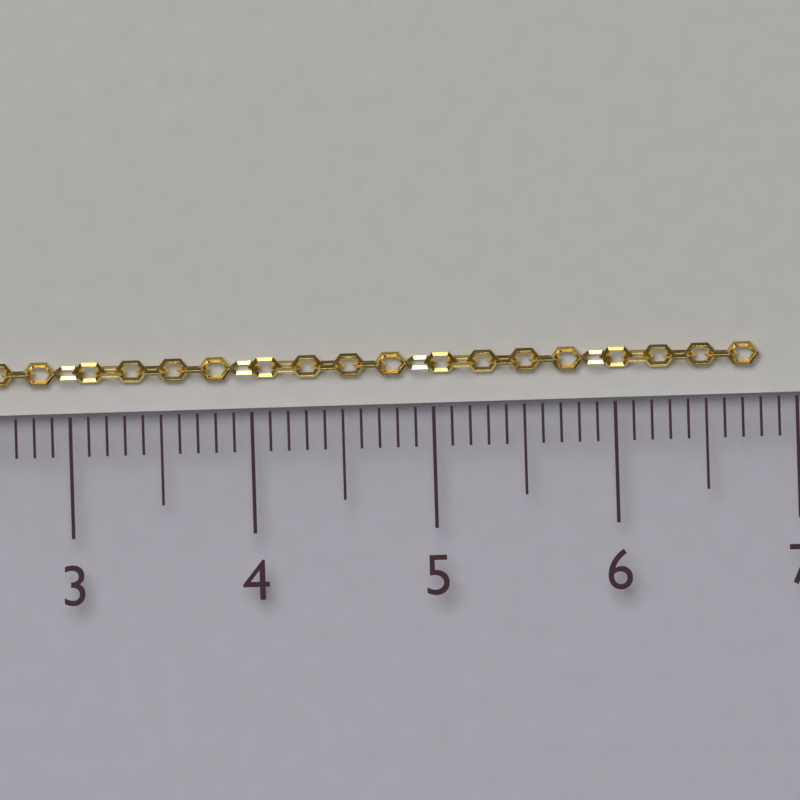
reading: 6.8 cm
